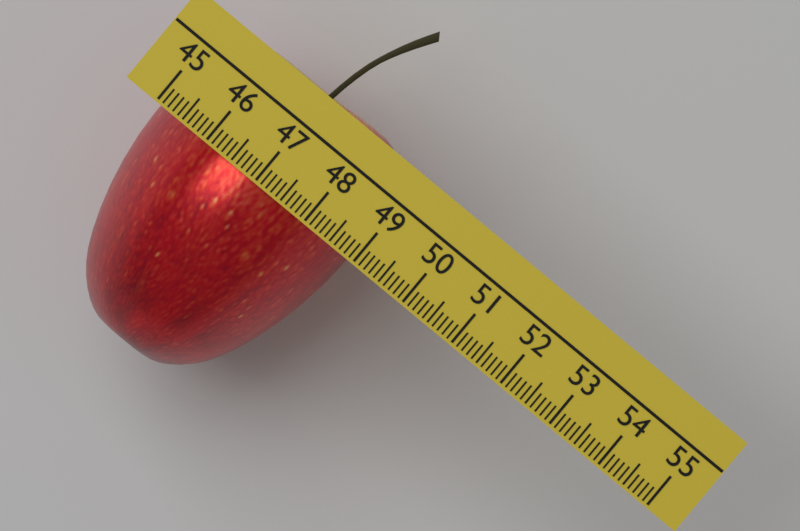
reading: 48.9 (no unit)
